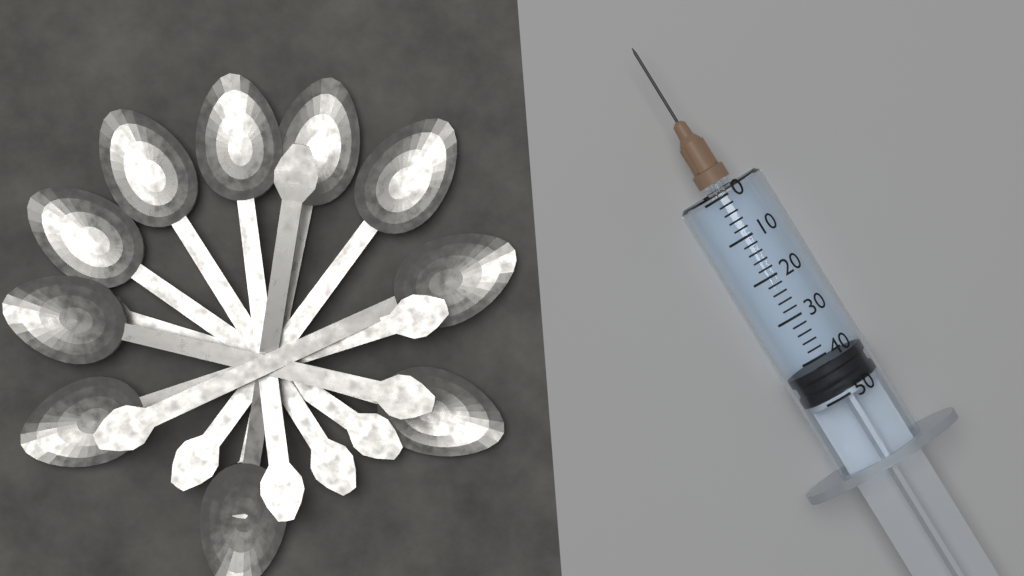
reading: 42 (no unit)
